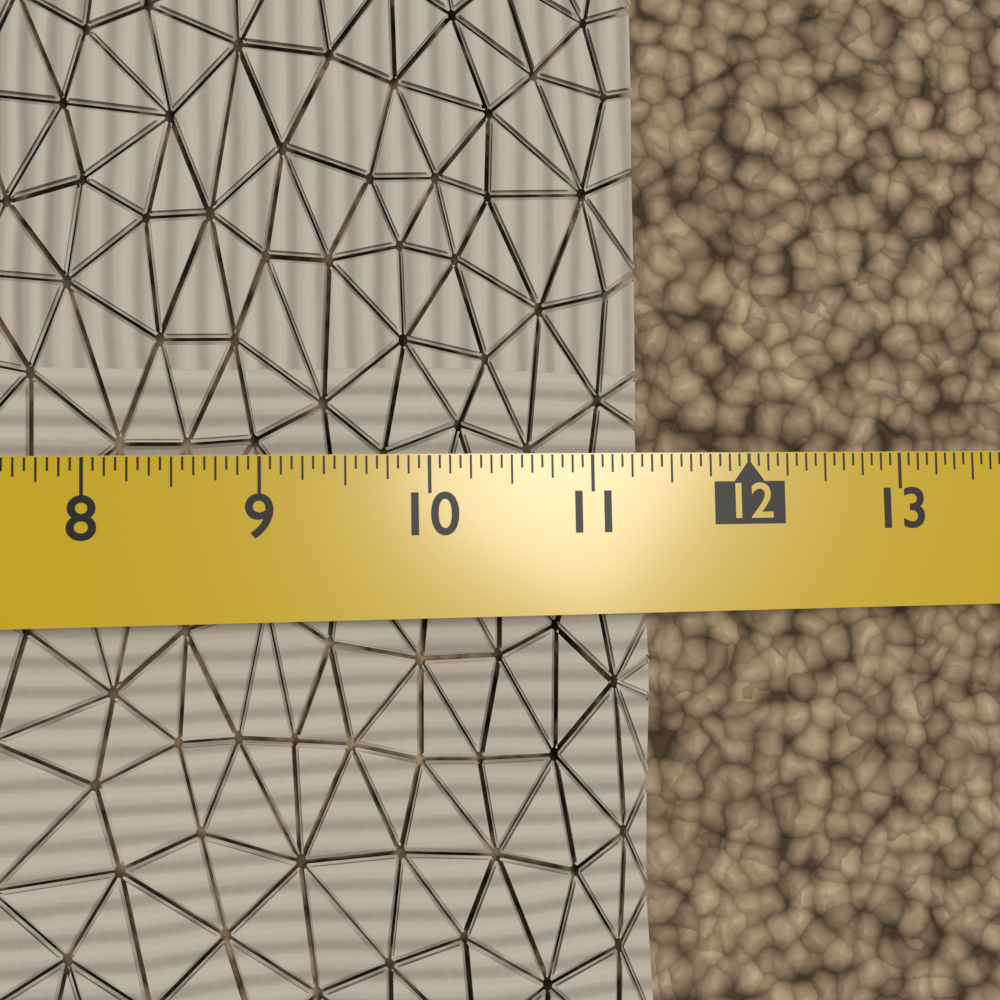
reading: 11.3750 in
